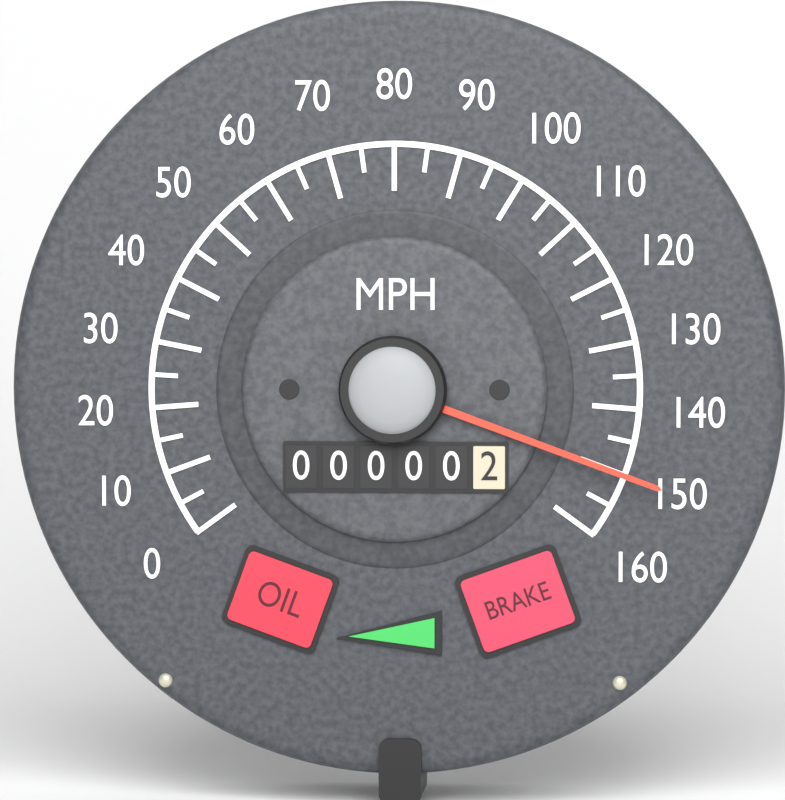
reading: 150 MPH
